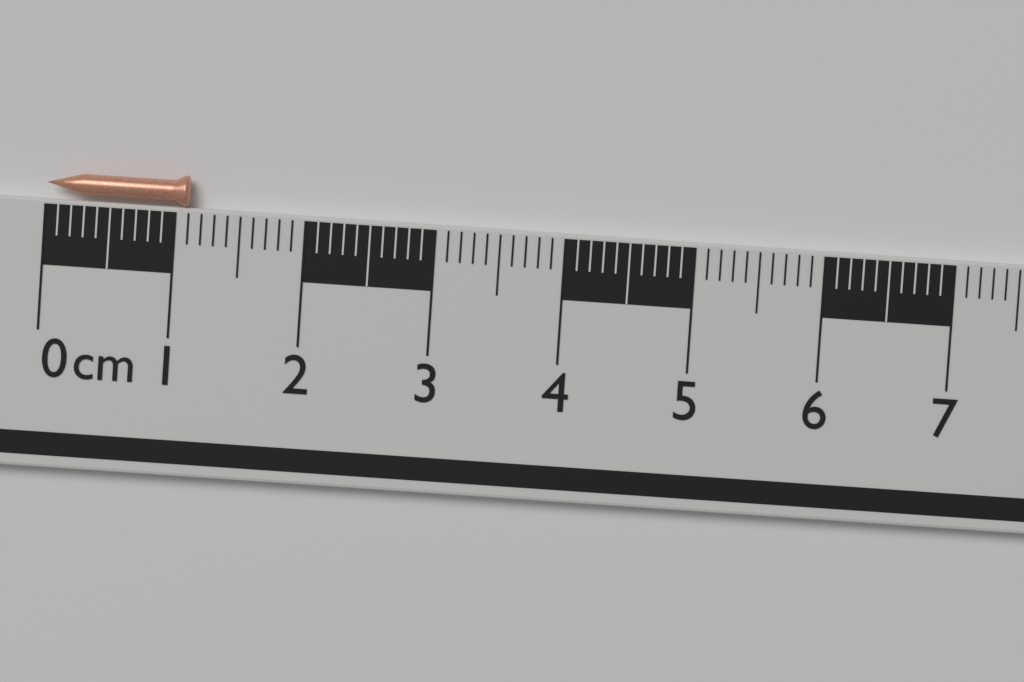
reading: 1.1 cm
